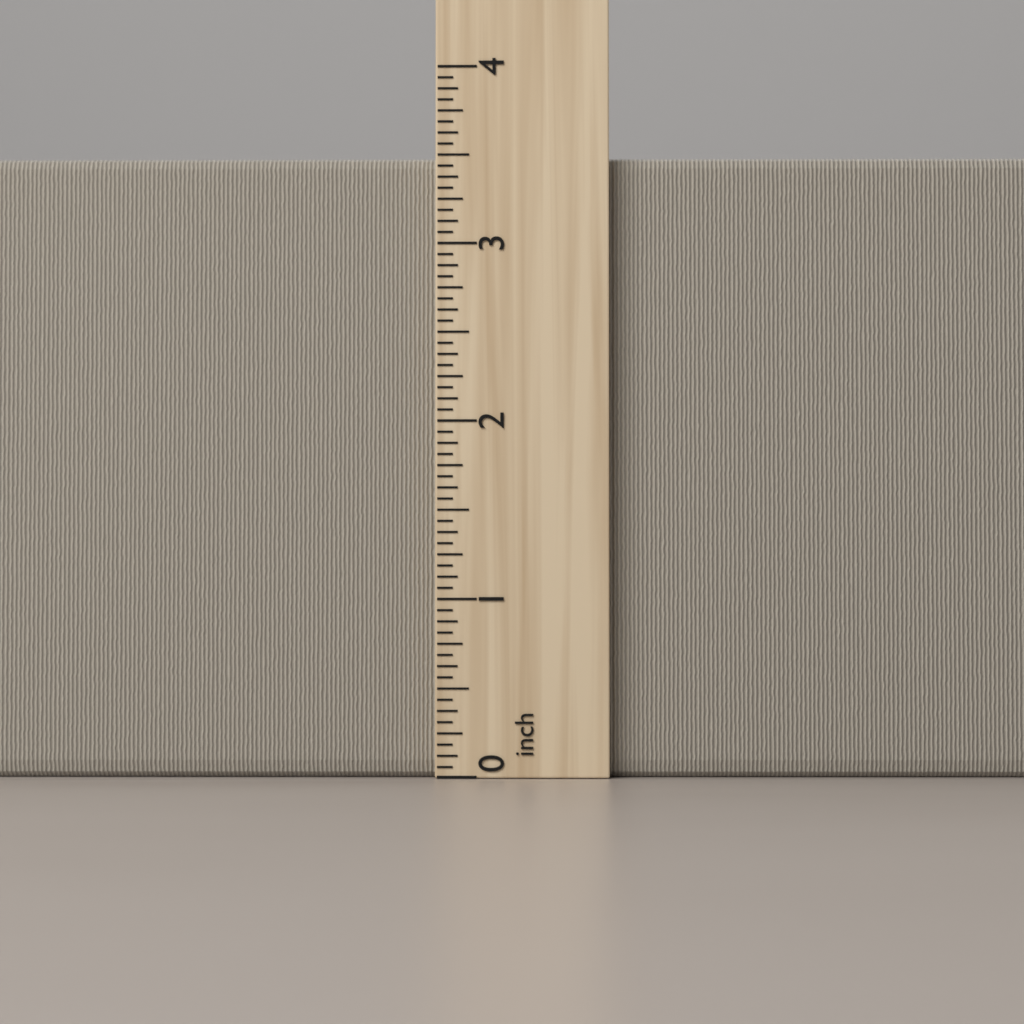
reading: 3.5000 inch
